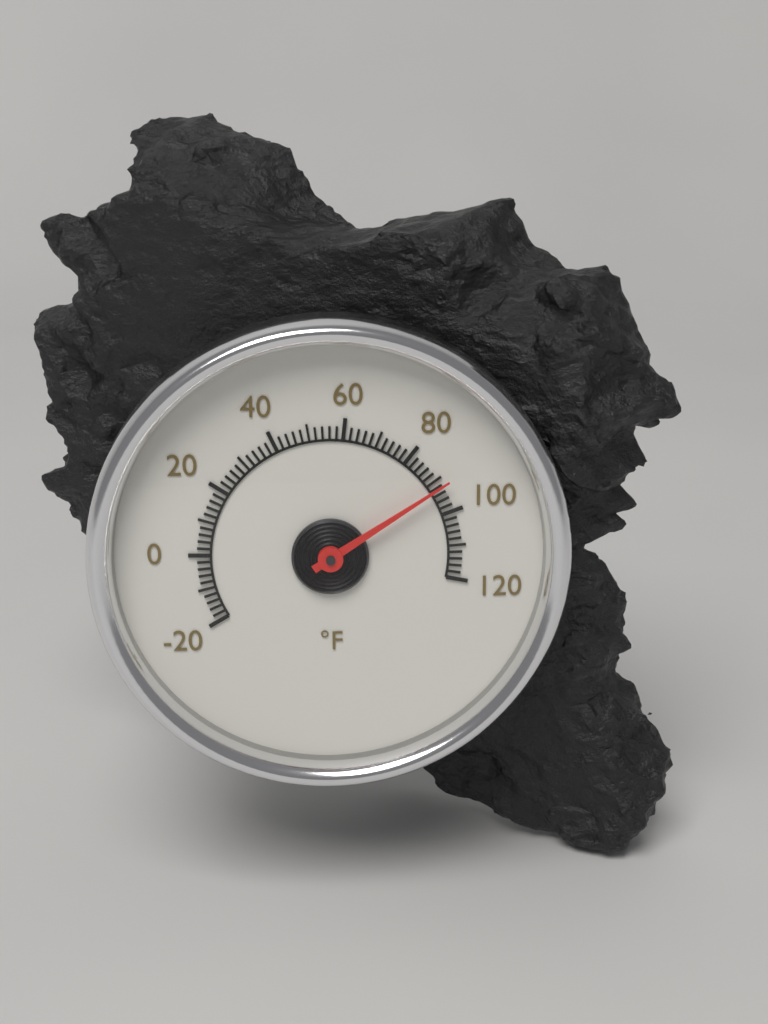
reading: 92 °F
